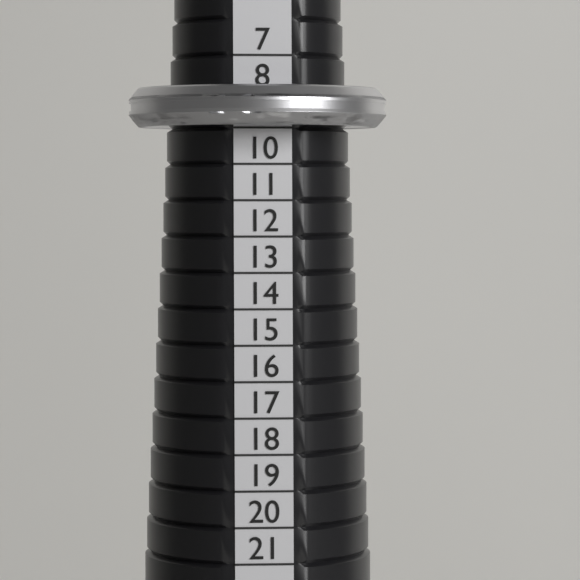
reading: 9 (no unit)
